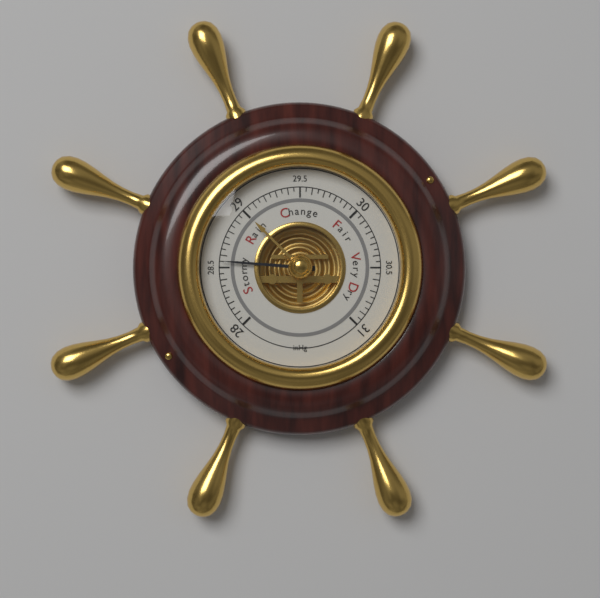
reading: 28.55 inHg
